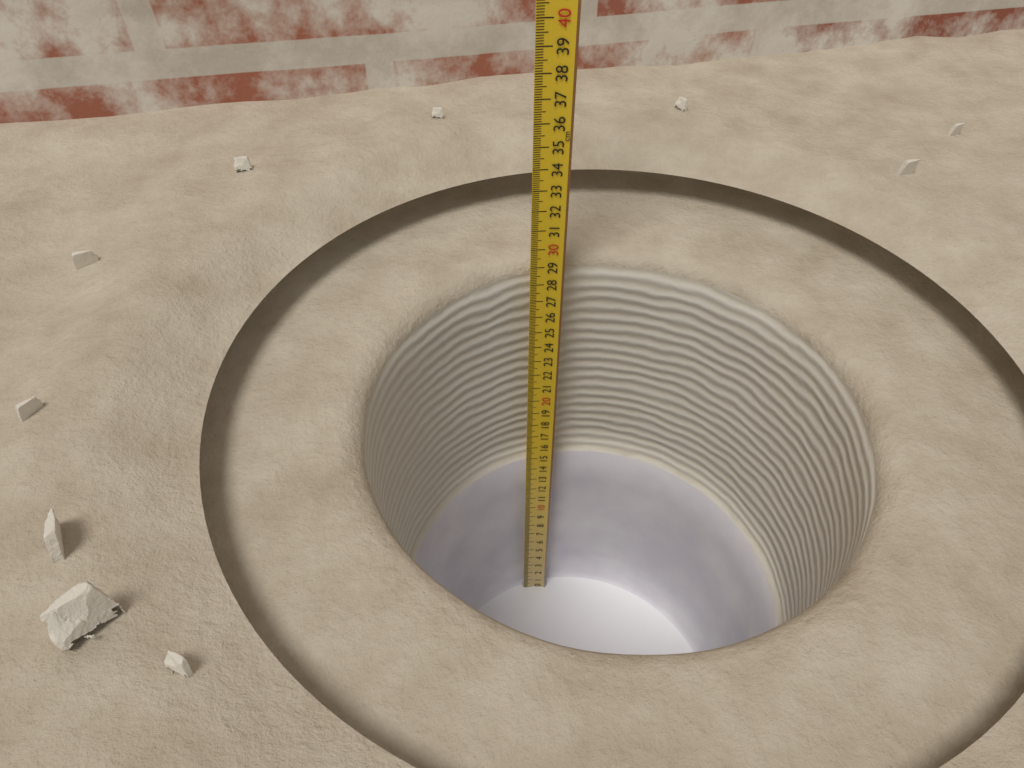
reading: 28.7 cm
